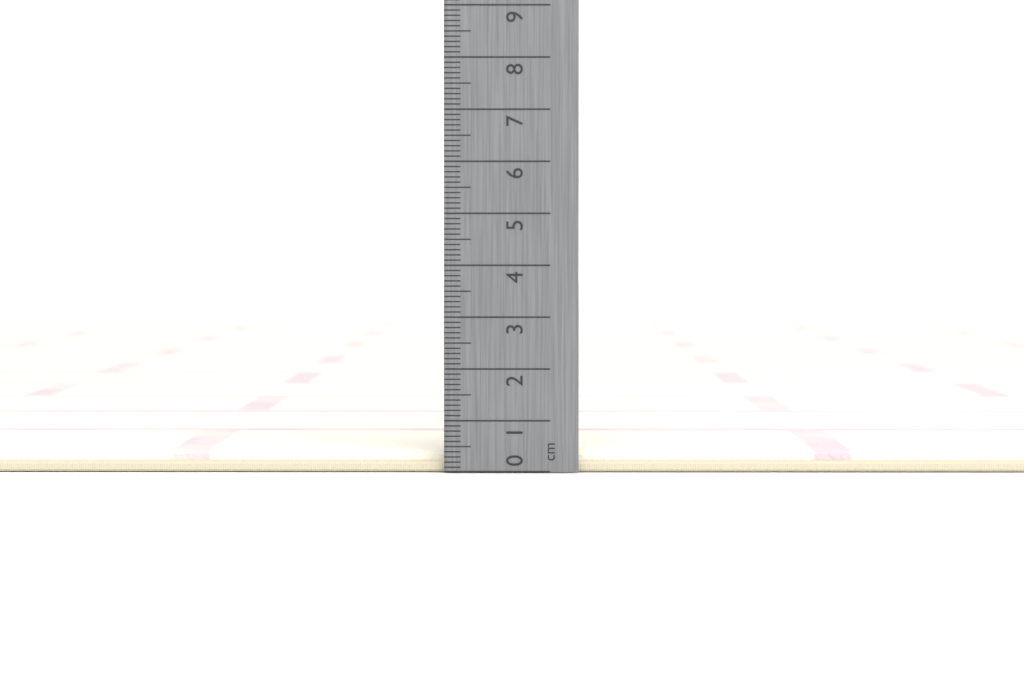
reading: 0.4 cm
